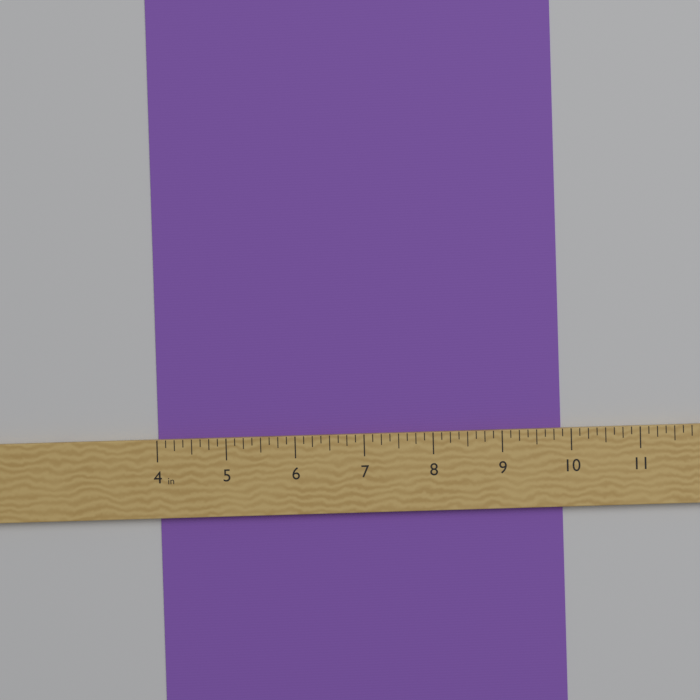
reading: 9.875 in
